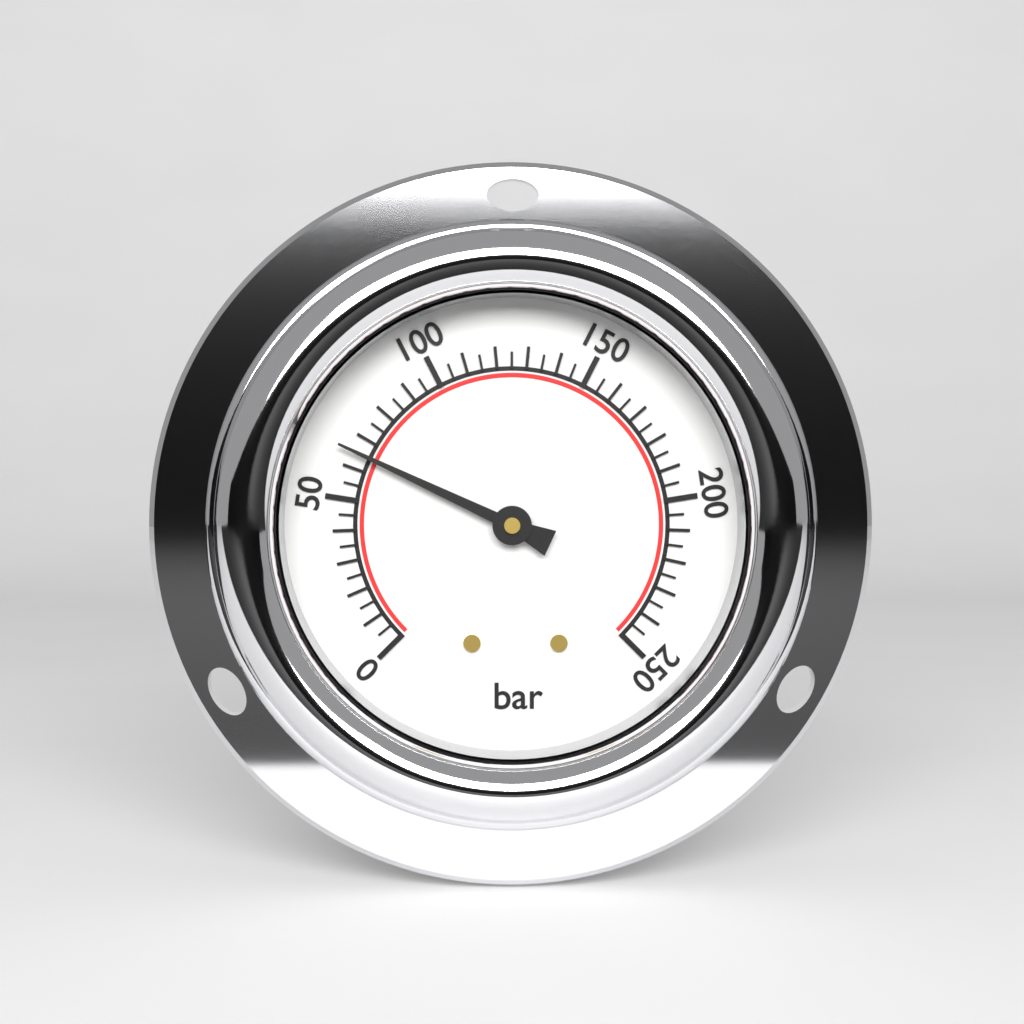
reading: 65 bar
